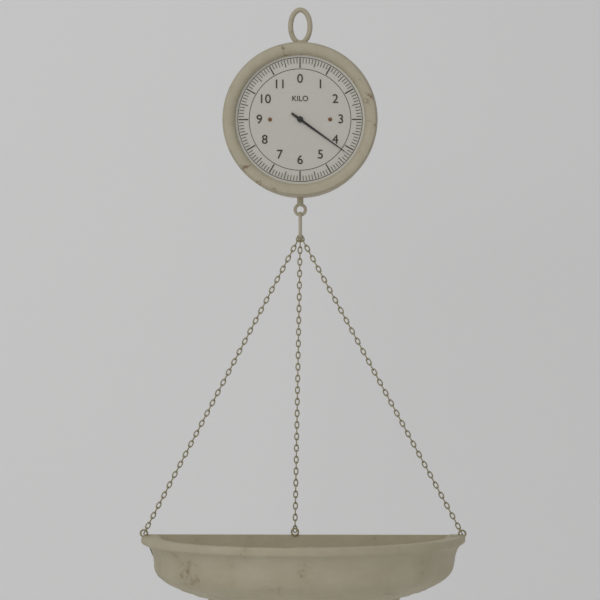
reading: 4.2 kg
